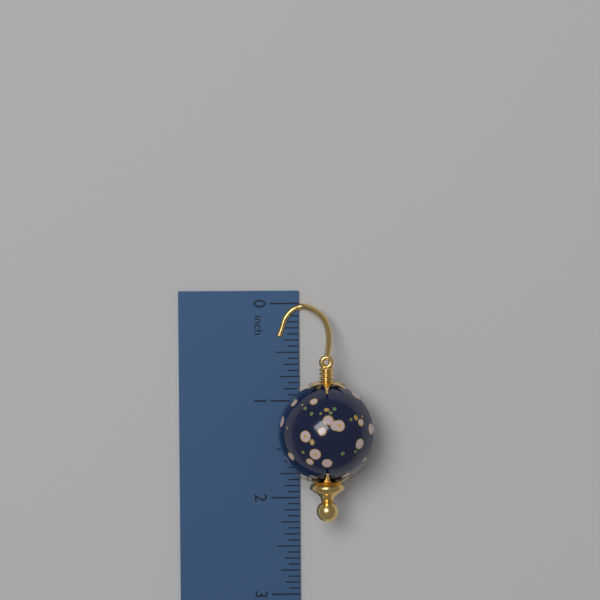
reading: 2.1875 inch
